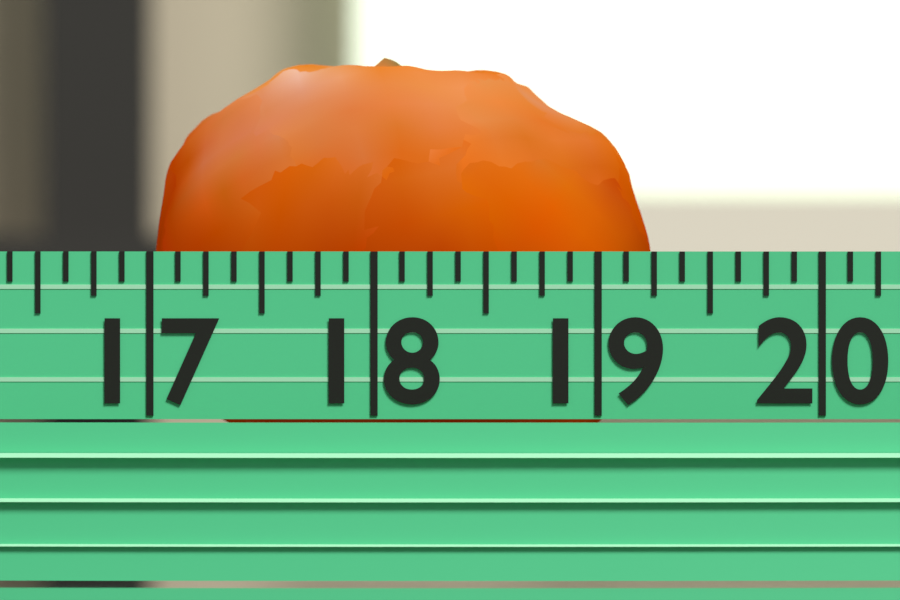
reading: 19.250 (no unit)
